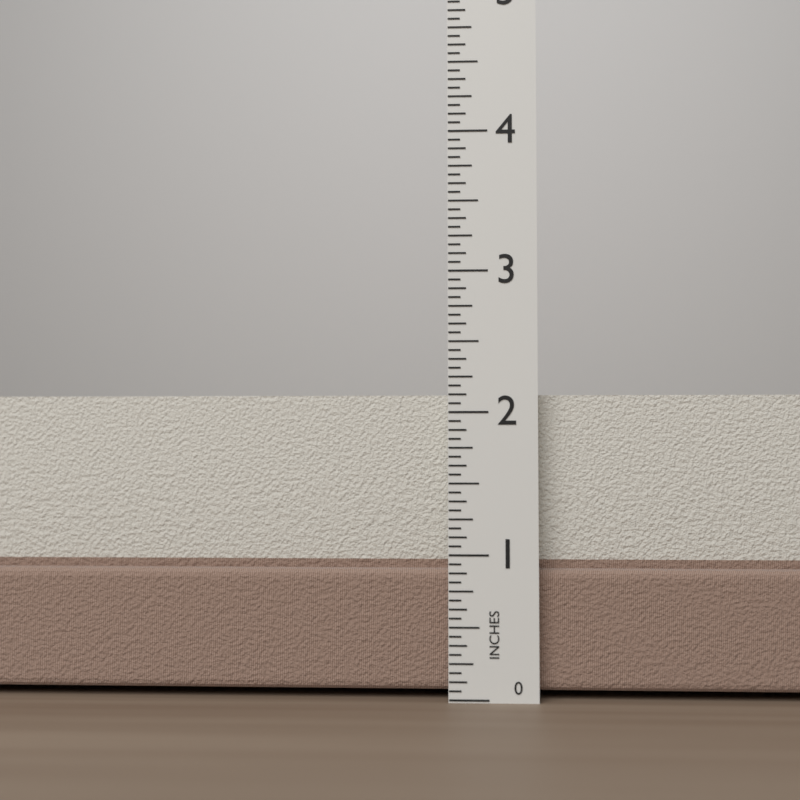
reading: 2.1250 in
